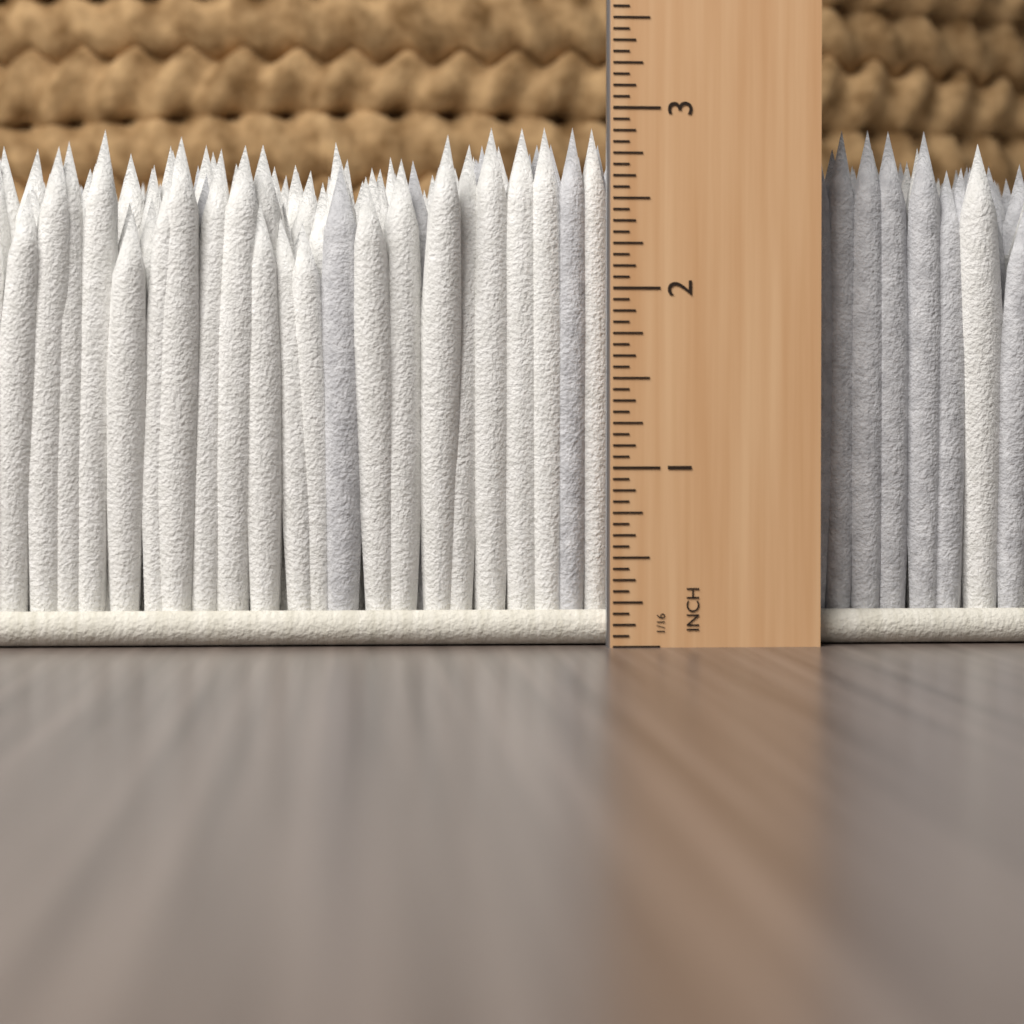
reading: 2.9375 in
